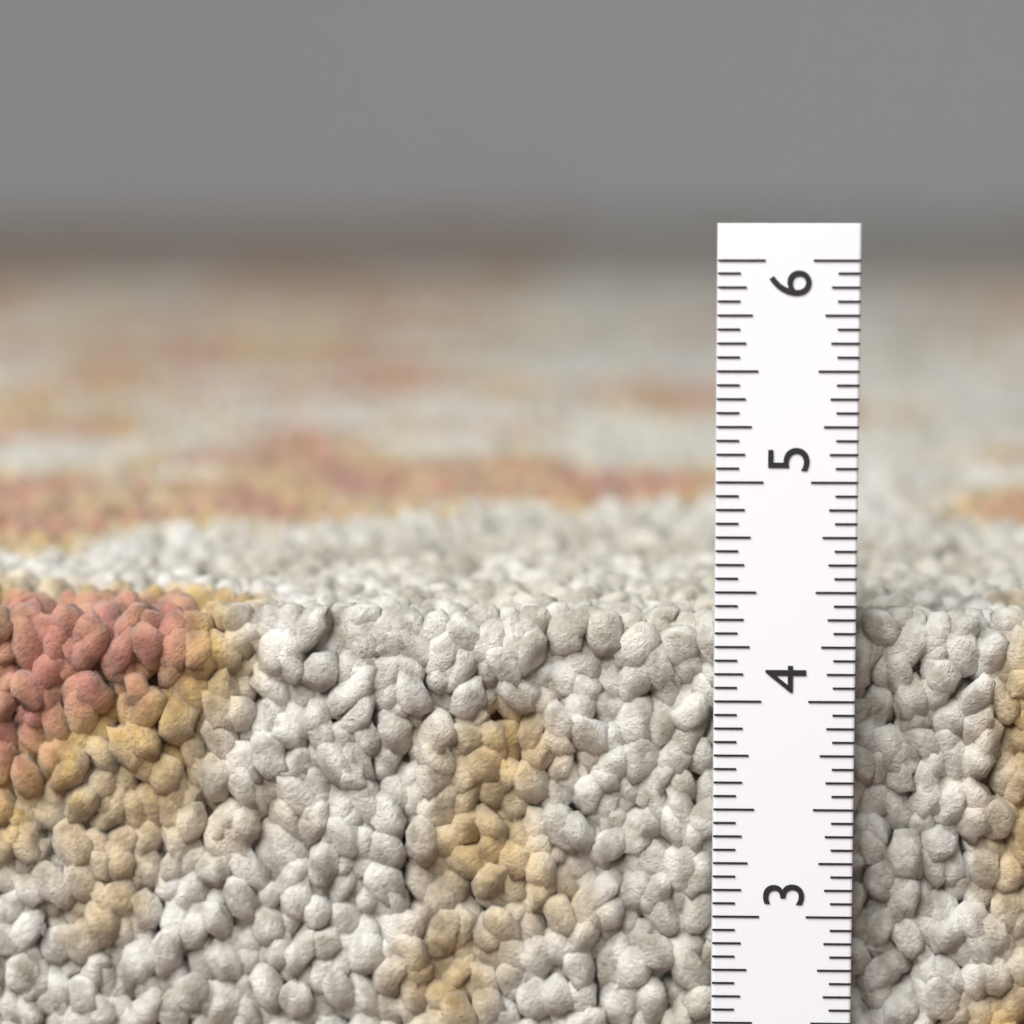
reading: 4.3750 in
